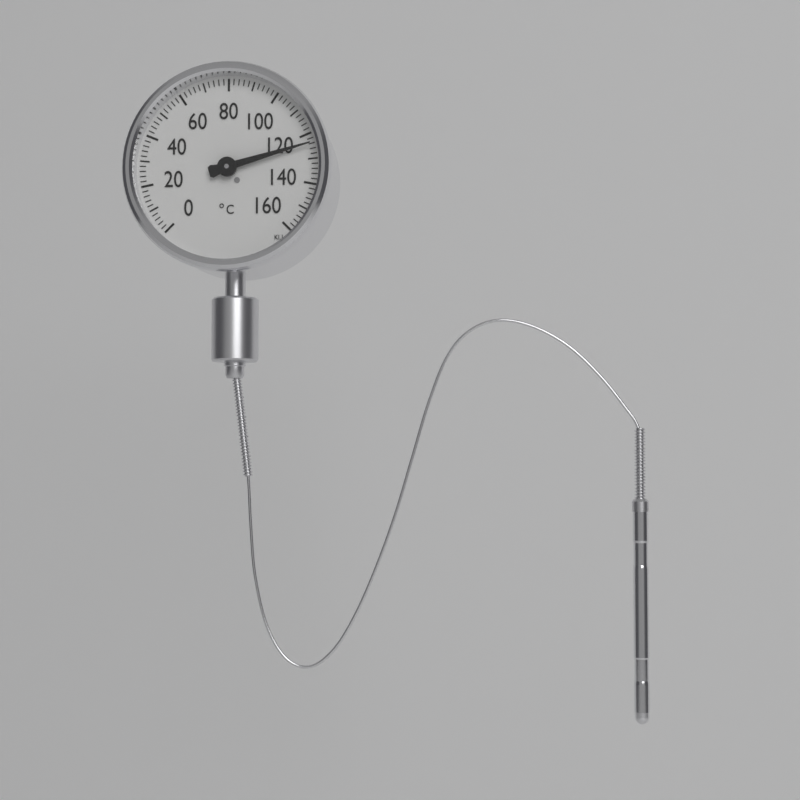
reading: 124 °C
